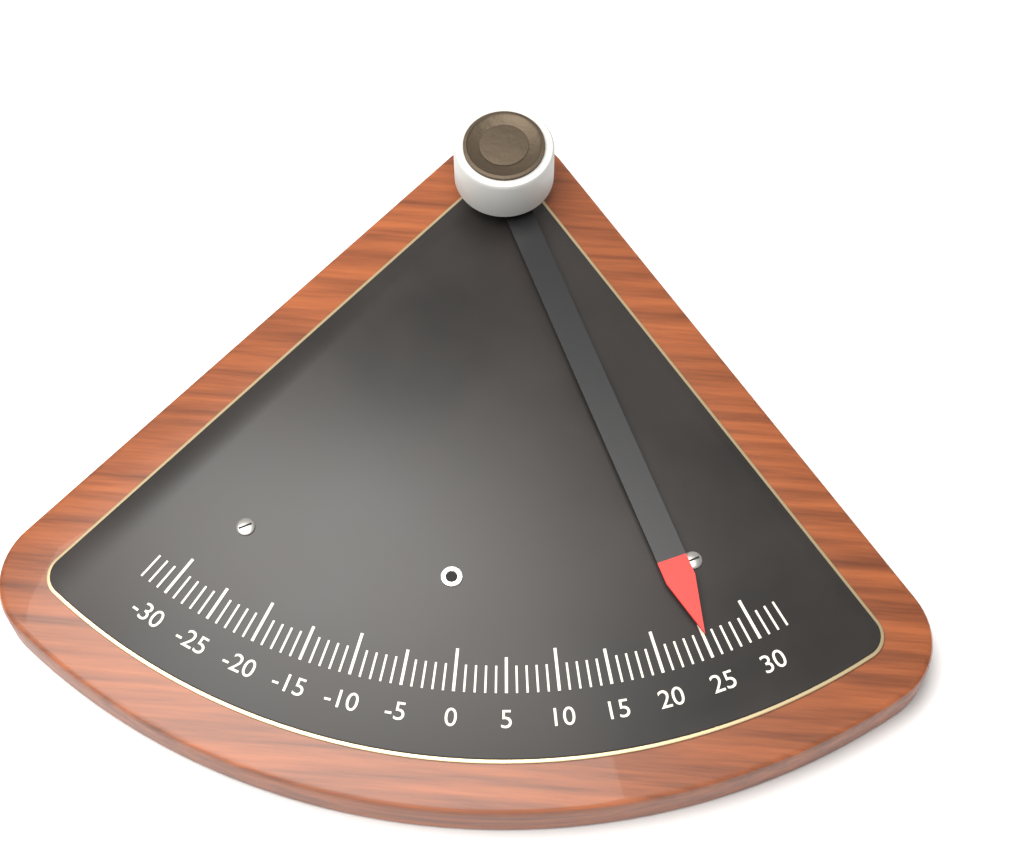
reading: 25 (no unit)
